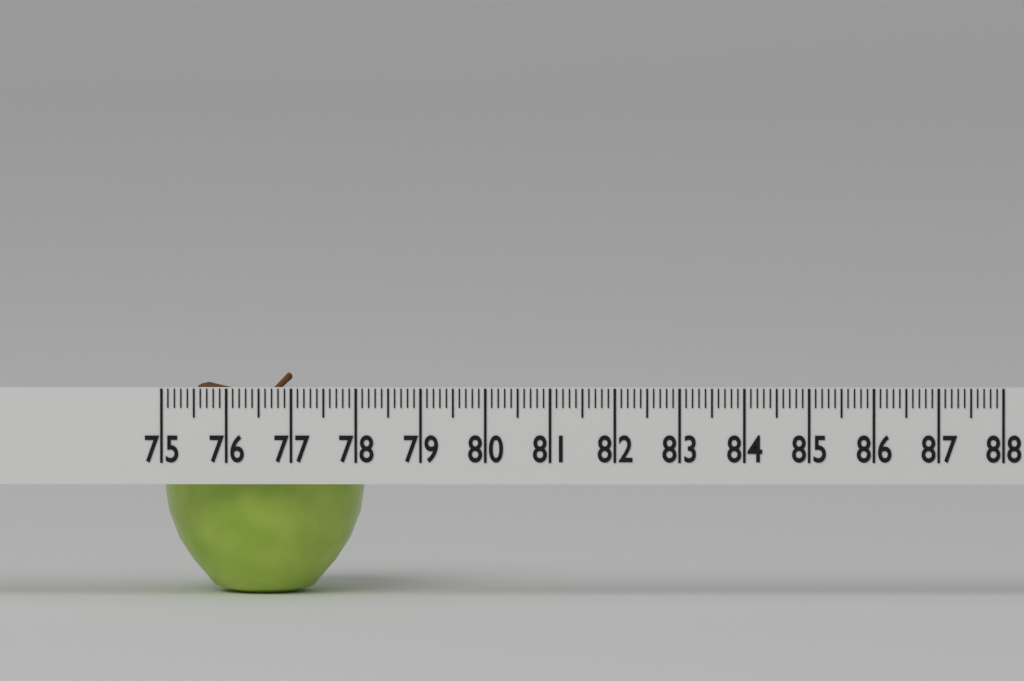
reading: 78.1 (no unit)
